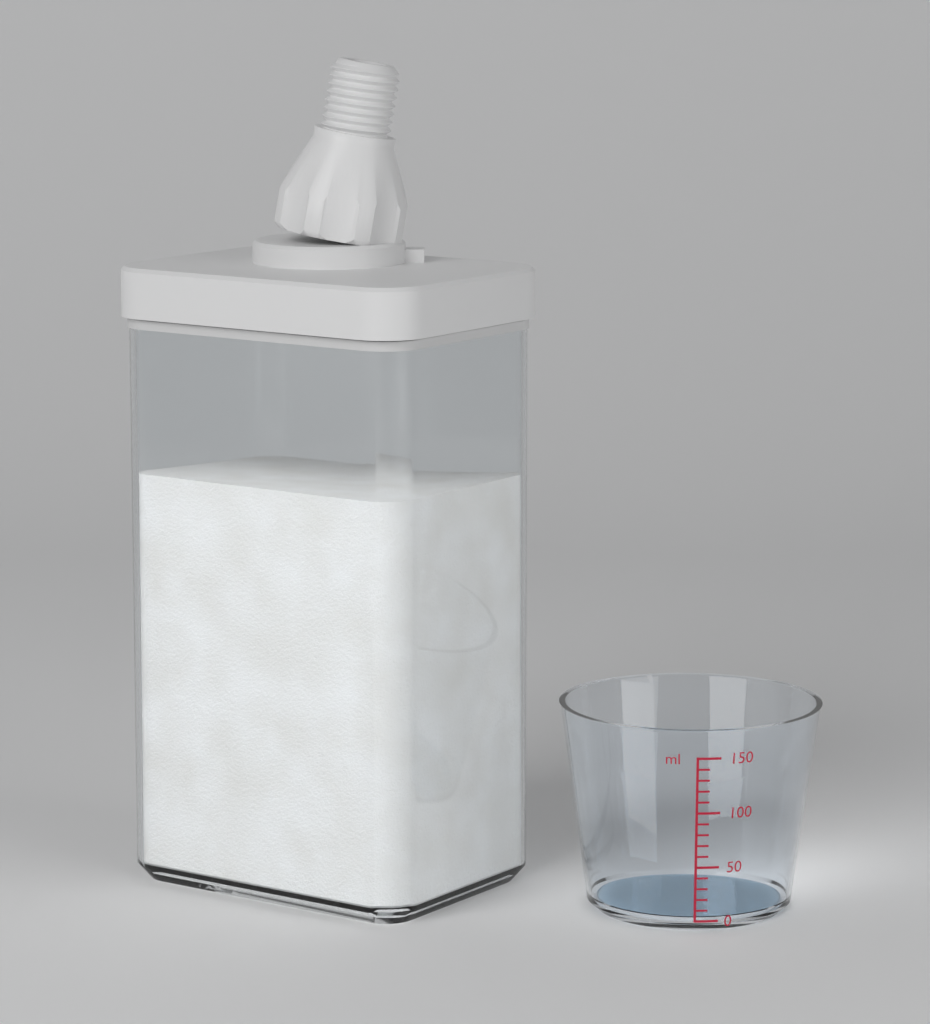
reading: 0 ml
